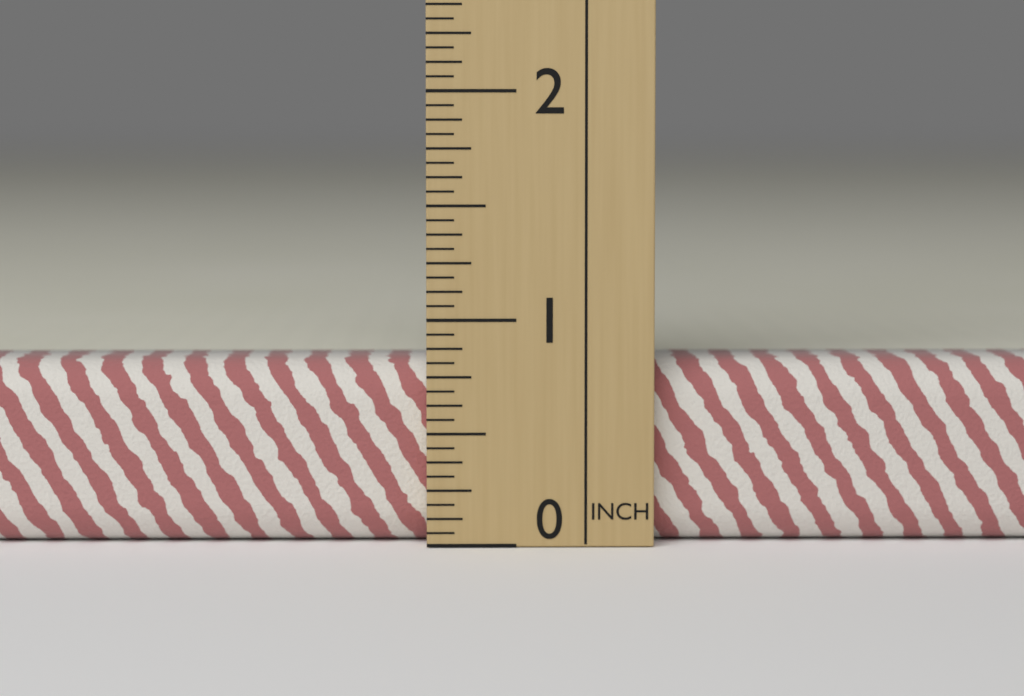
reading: 0.8125 in
